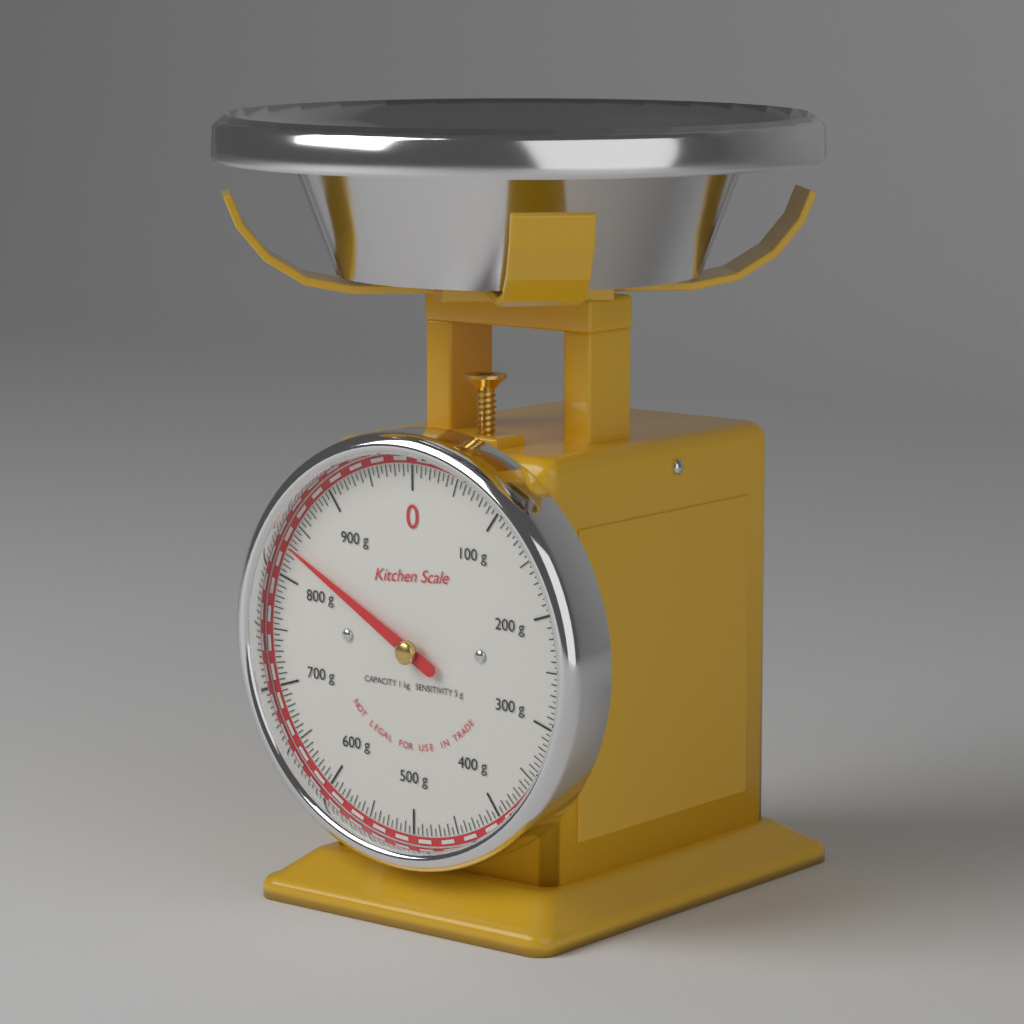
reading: 830 g
